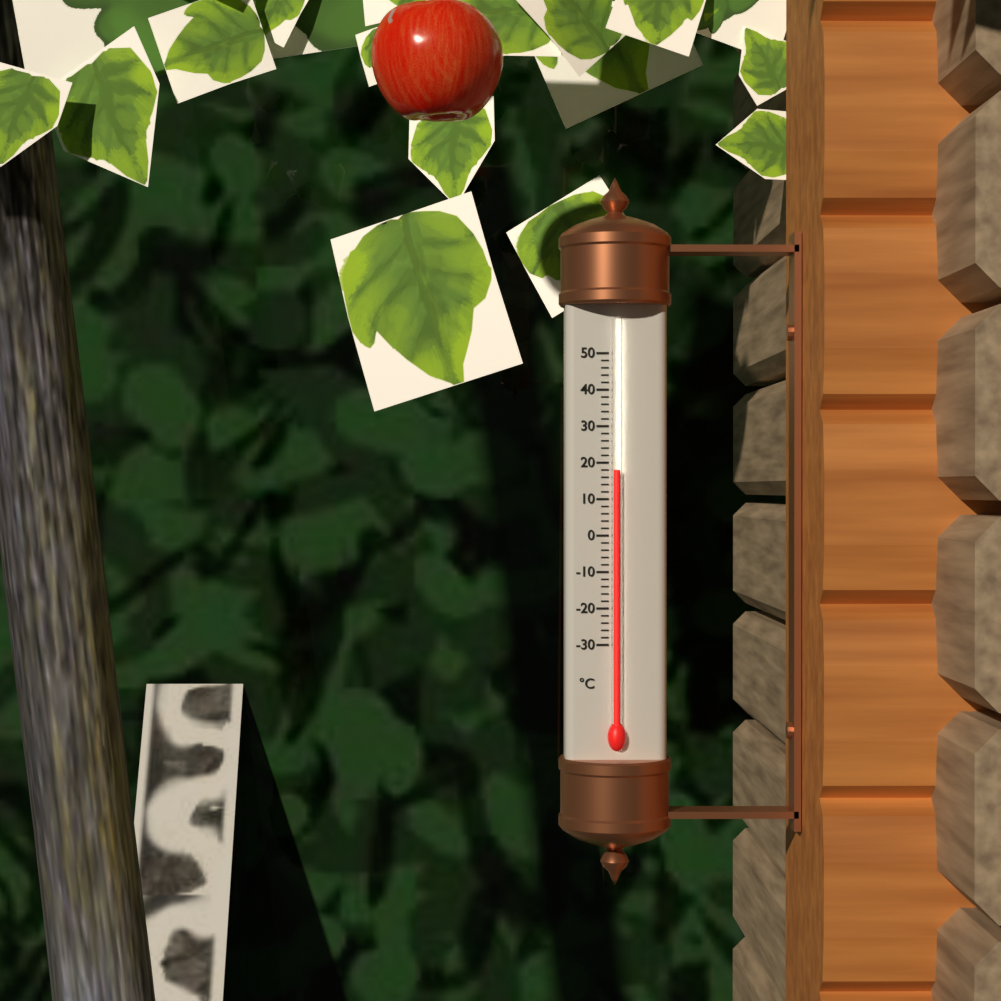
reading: 18 °C
